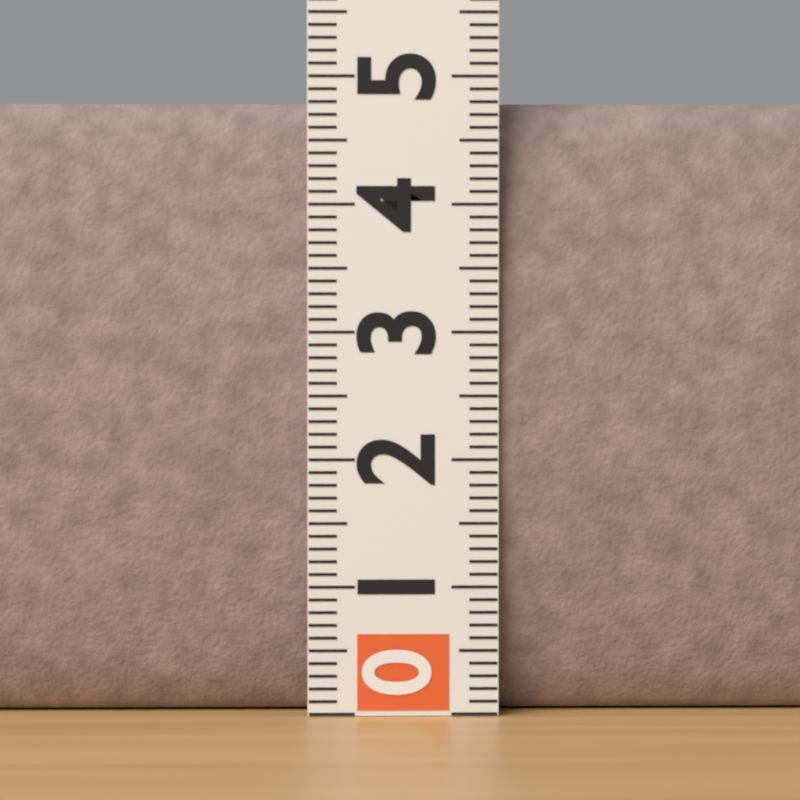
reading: 4.8 (no unit)
